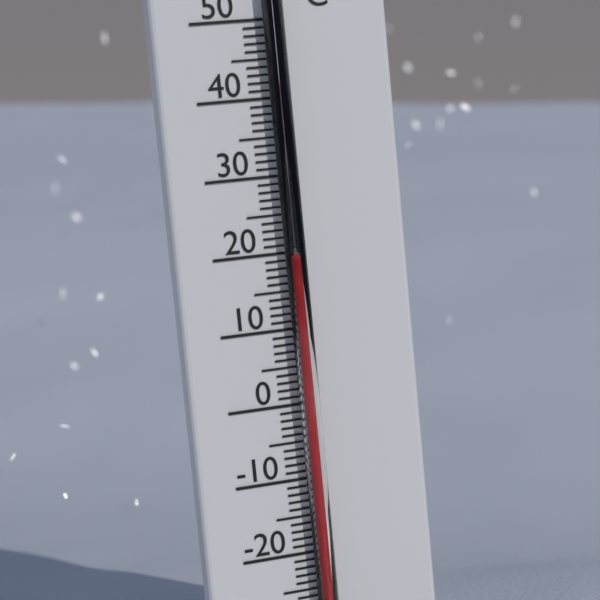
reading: 19 °C
